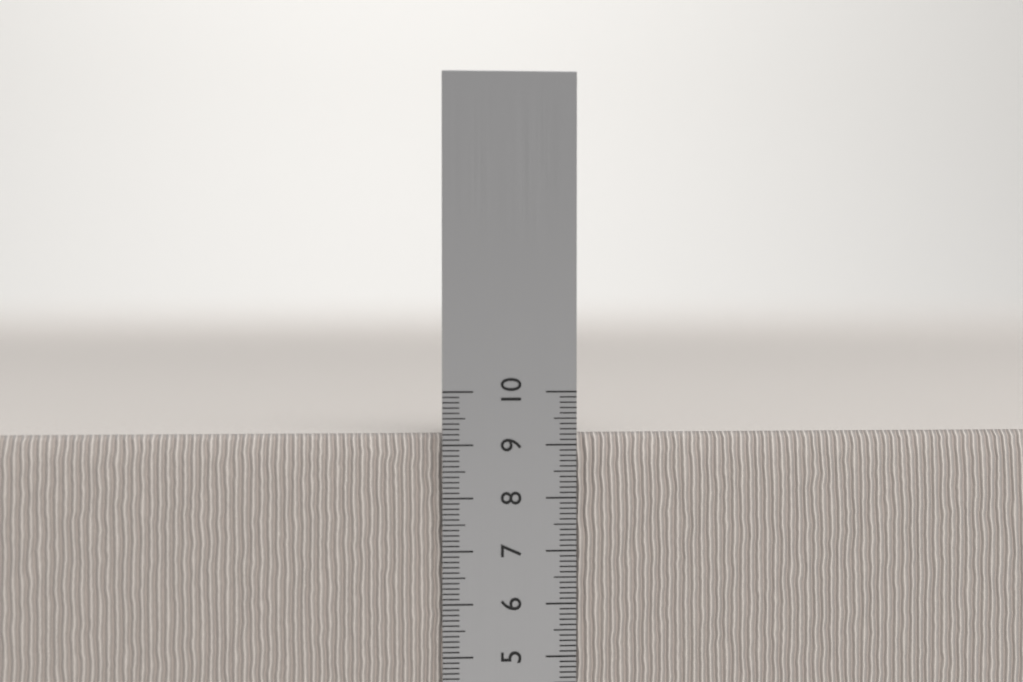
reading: 9.2 cm
